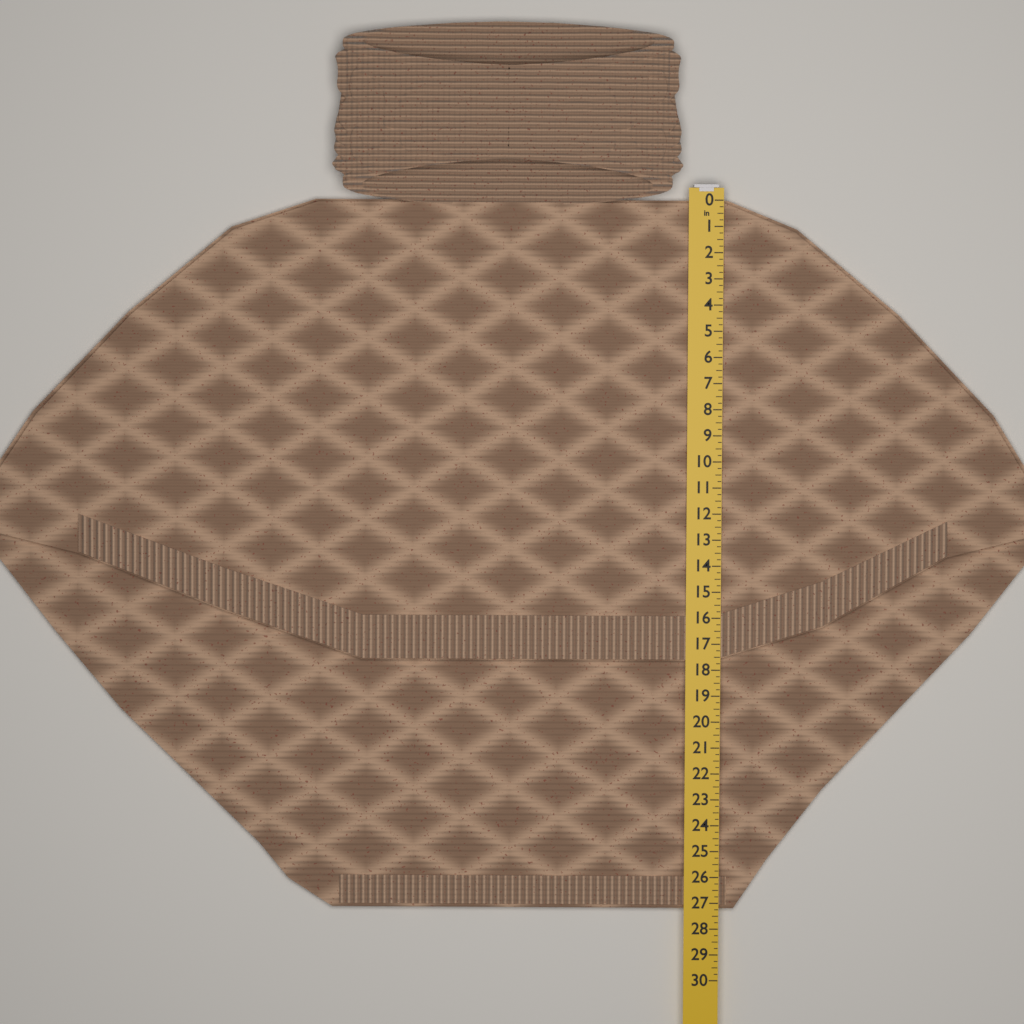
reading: 27.25 in
